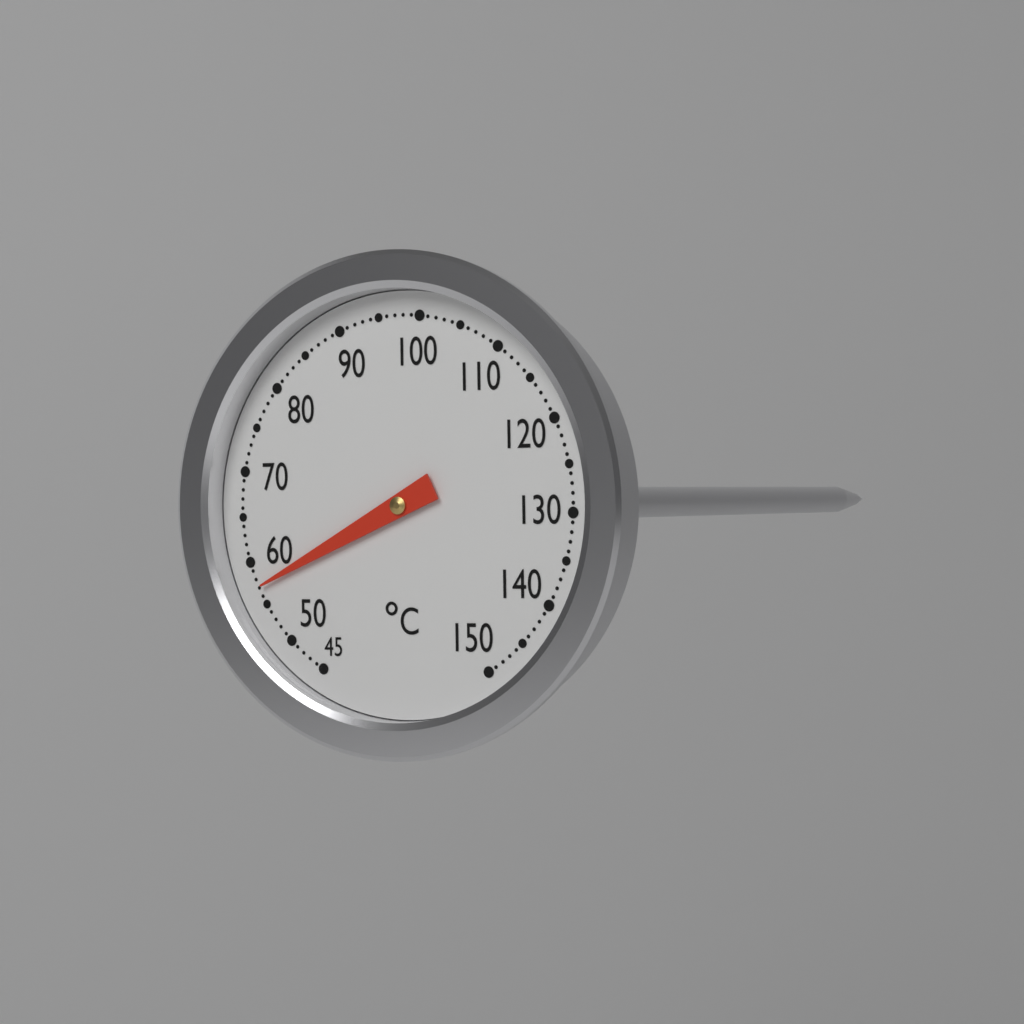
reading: 57 °C
